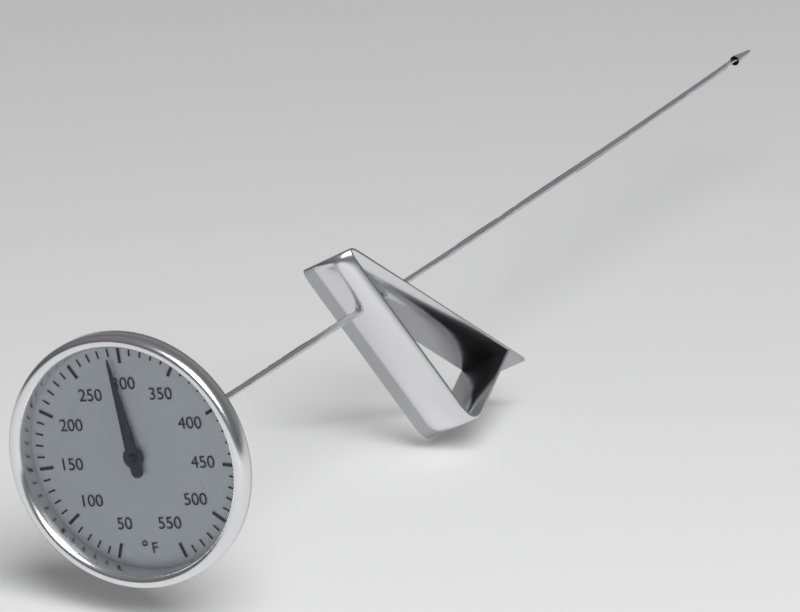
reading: 290 °F
